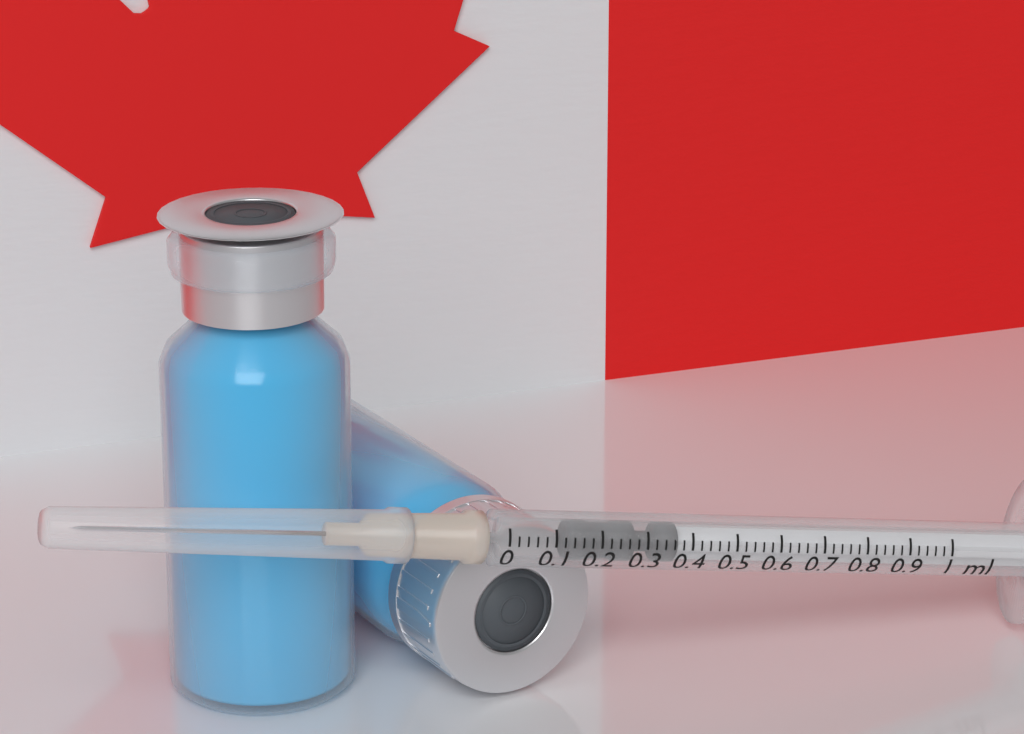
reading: 0.14 ml
